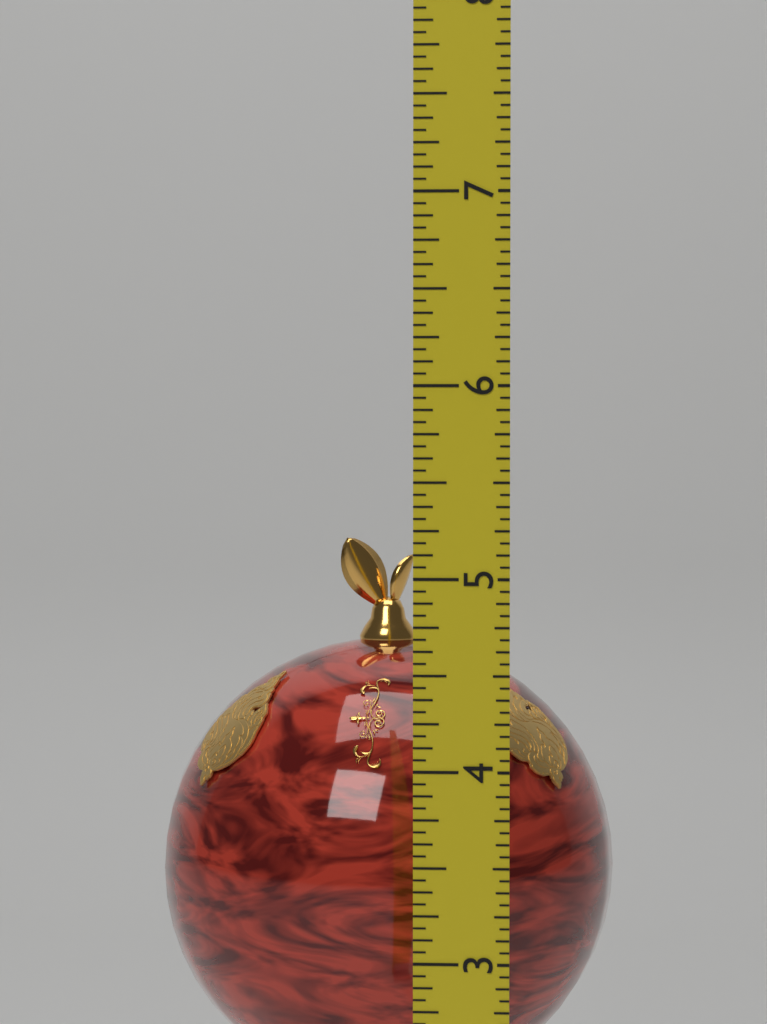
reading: 5.0625 (no unit)
